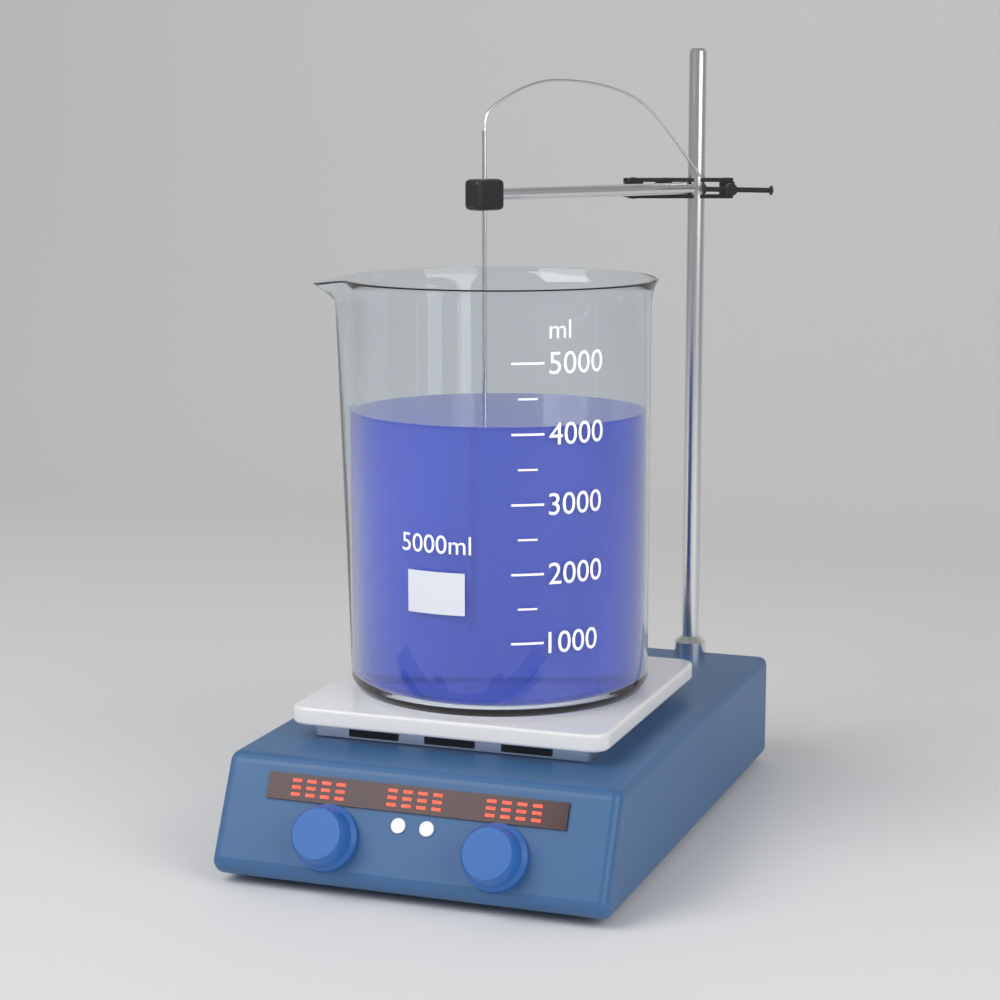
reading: 4100 ml
